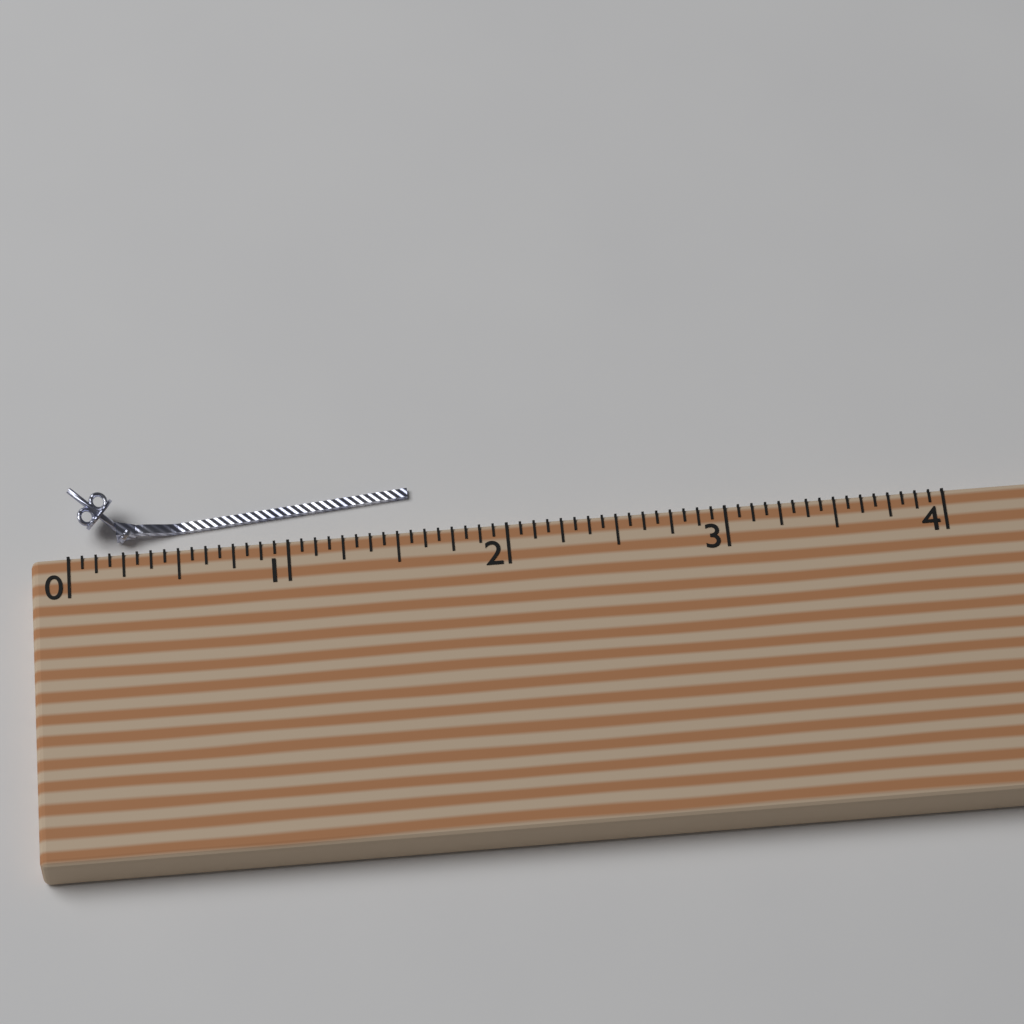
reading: 1.5625 (no unit)
